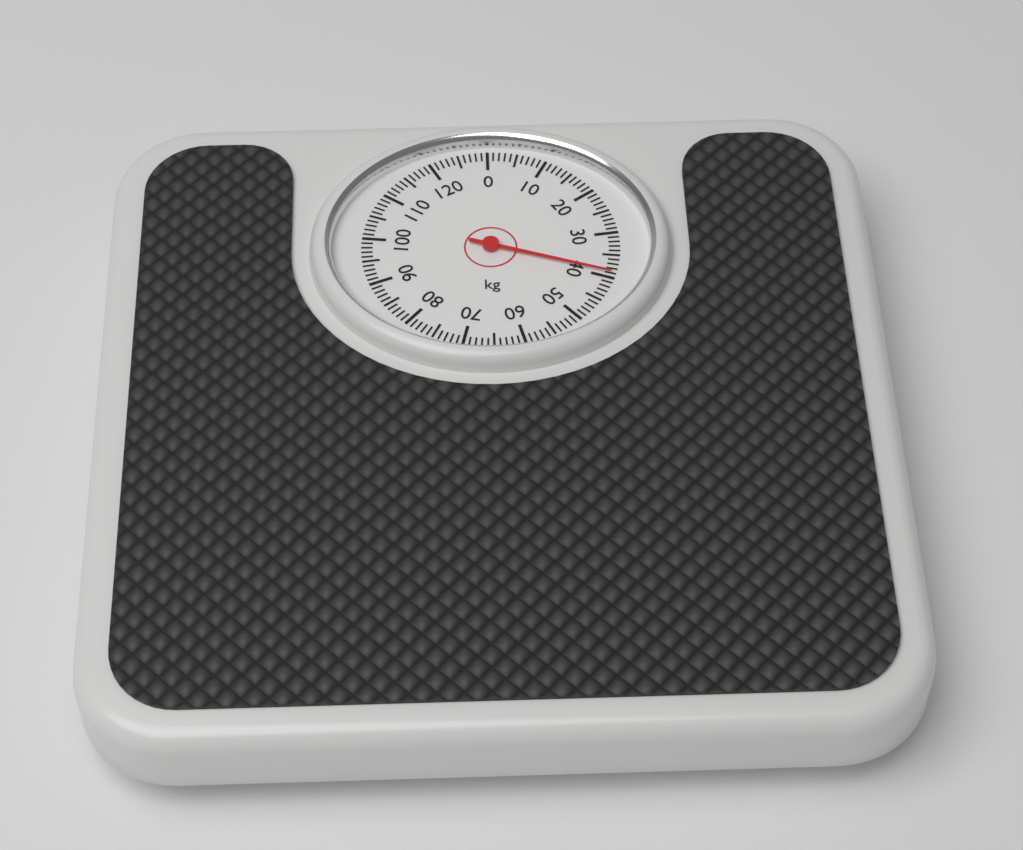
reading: 39 kg
